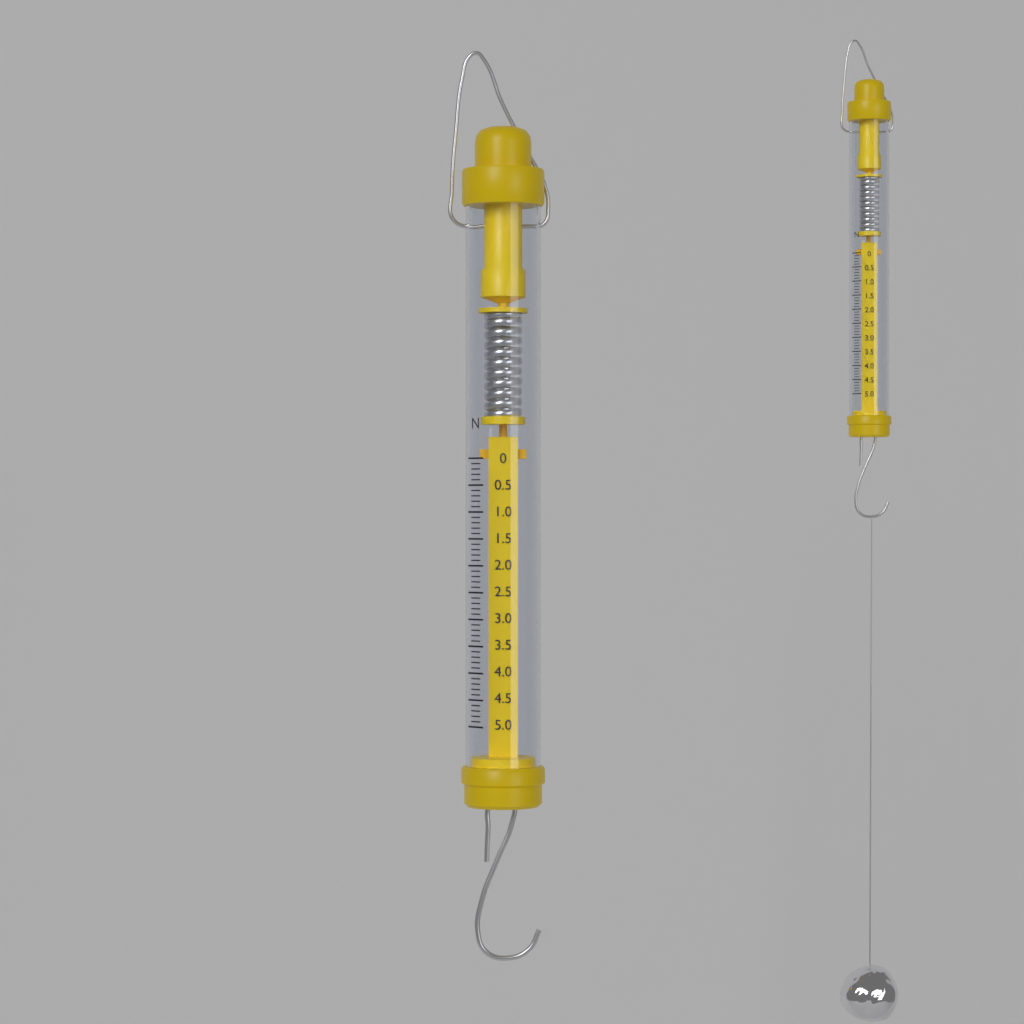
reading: 0.0 N
